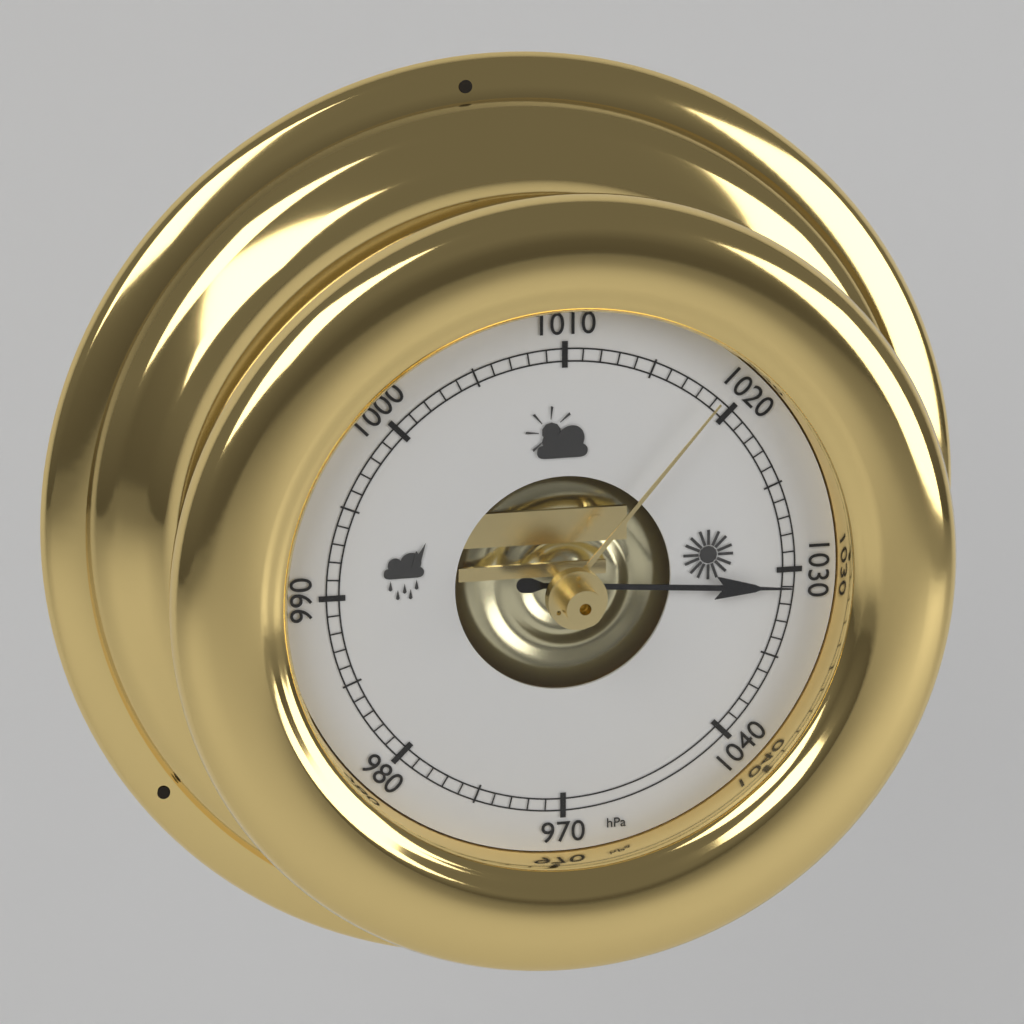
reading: 1031 hPa
